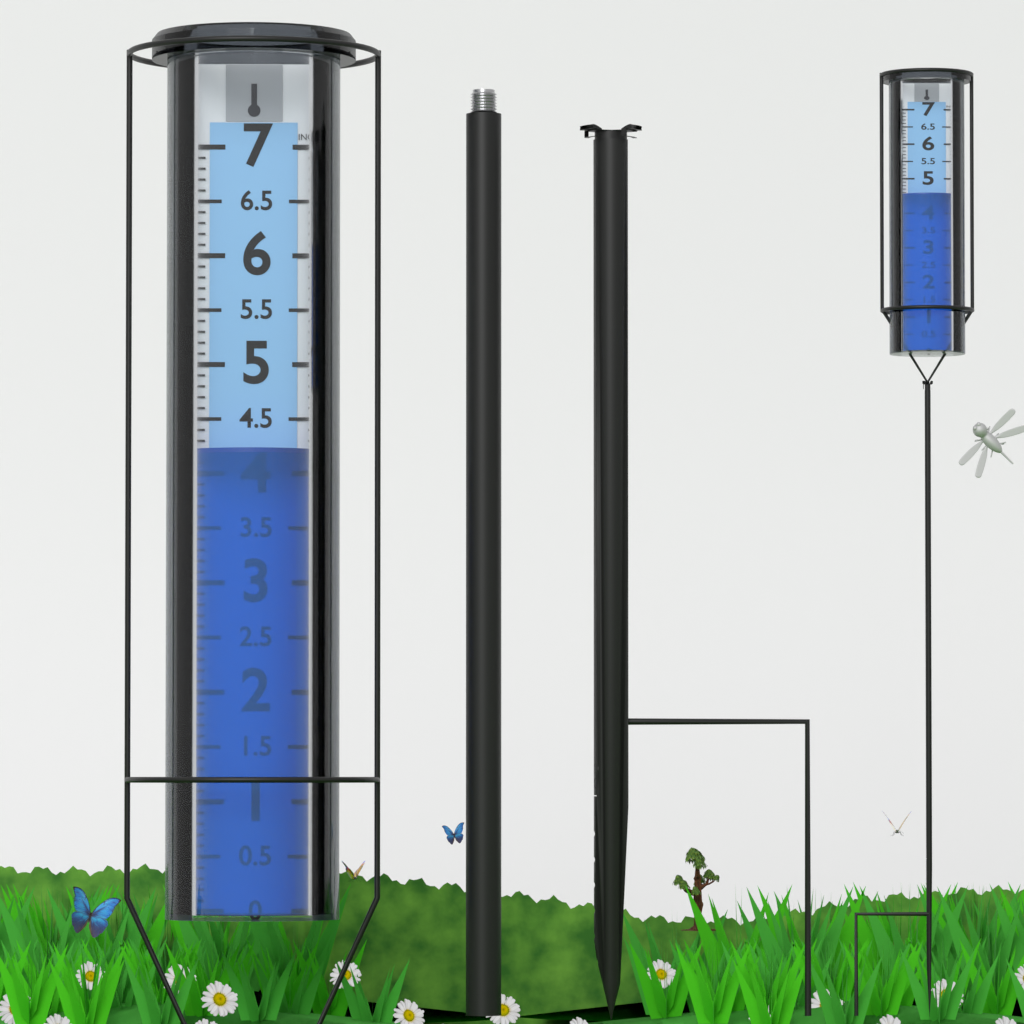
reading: 4.2 in
